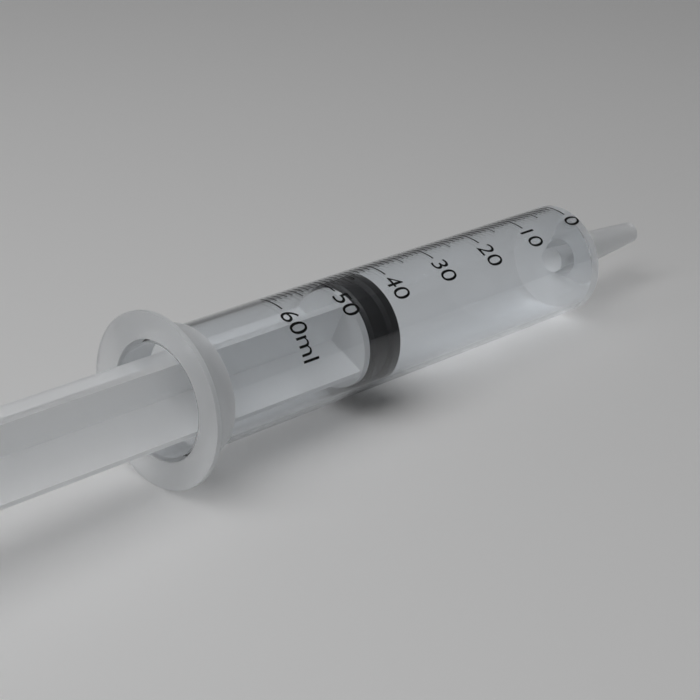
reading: 42 ml
